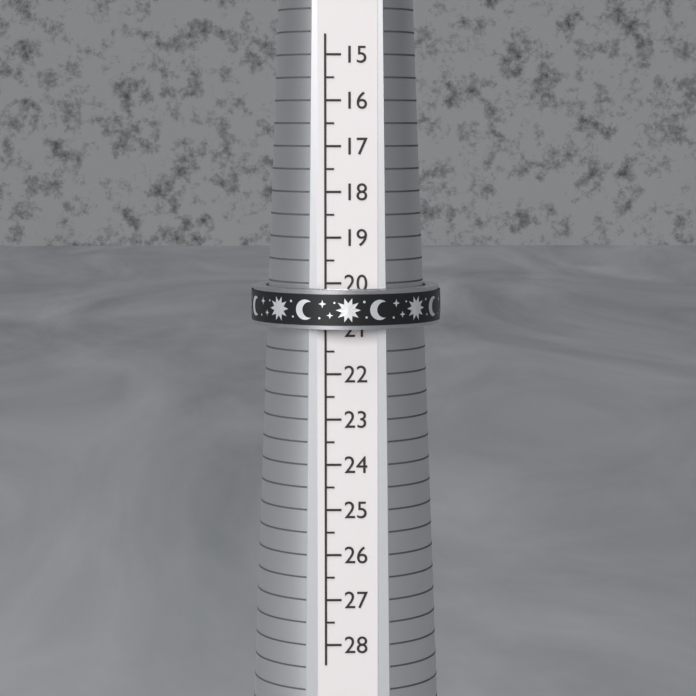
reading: 21.0 (no unit)
